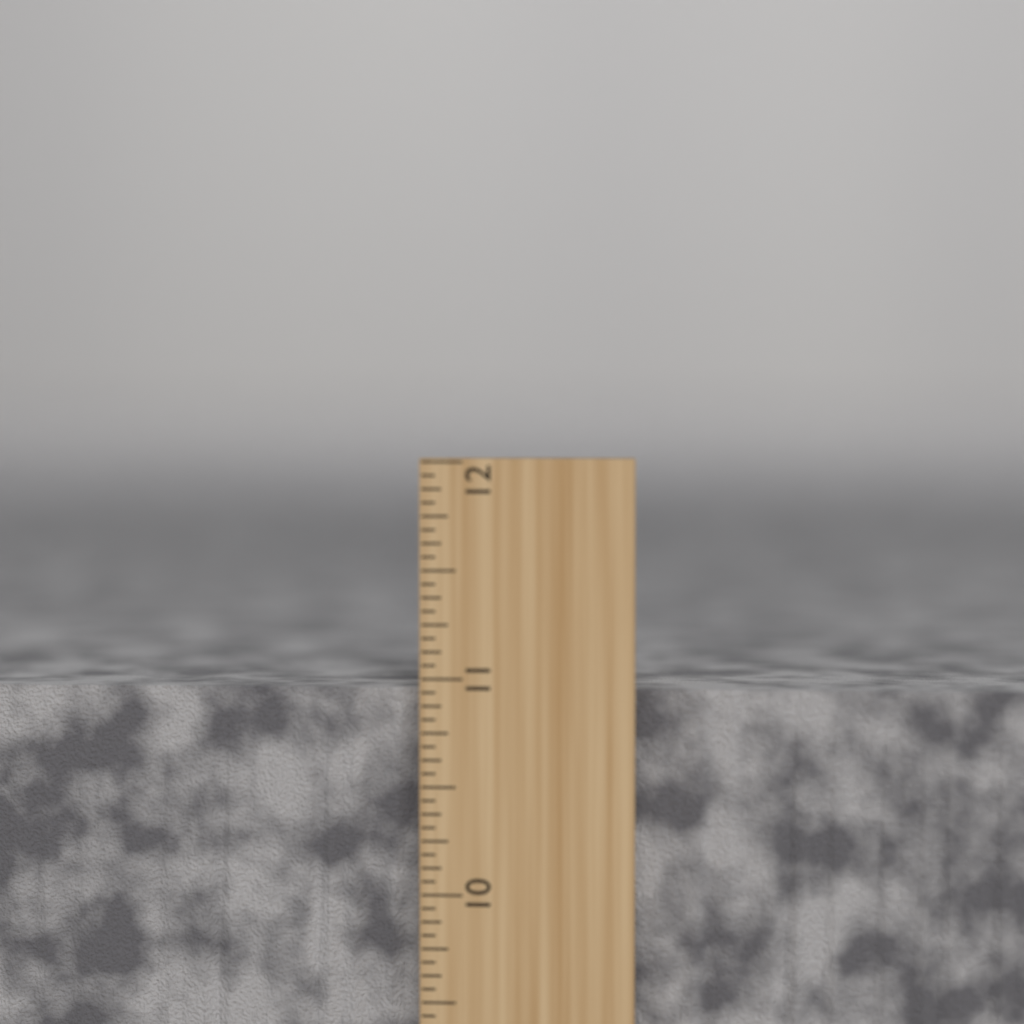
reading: 10.9375 inch
